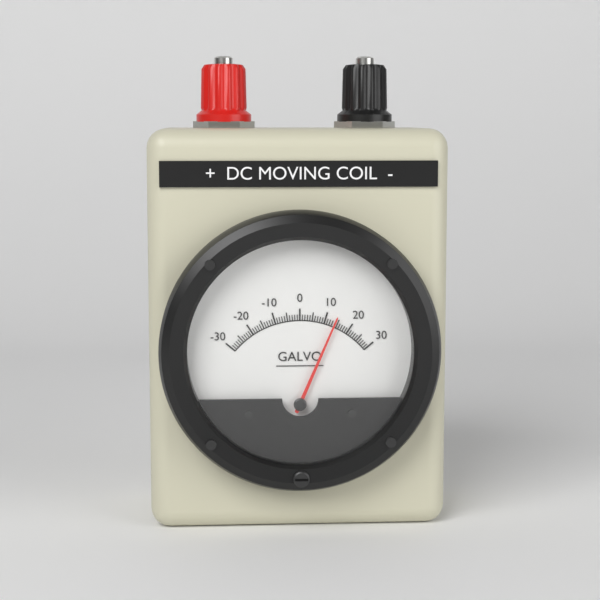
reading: 14 (no unit)
